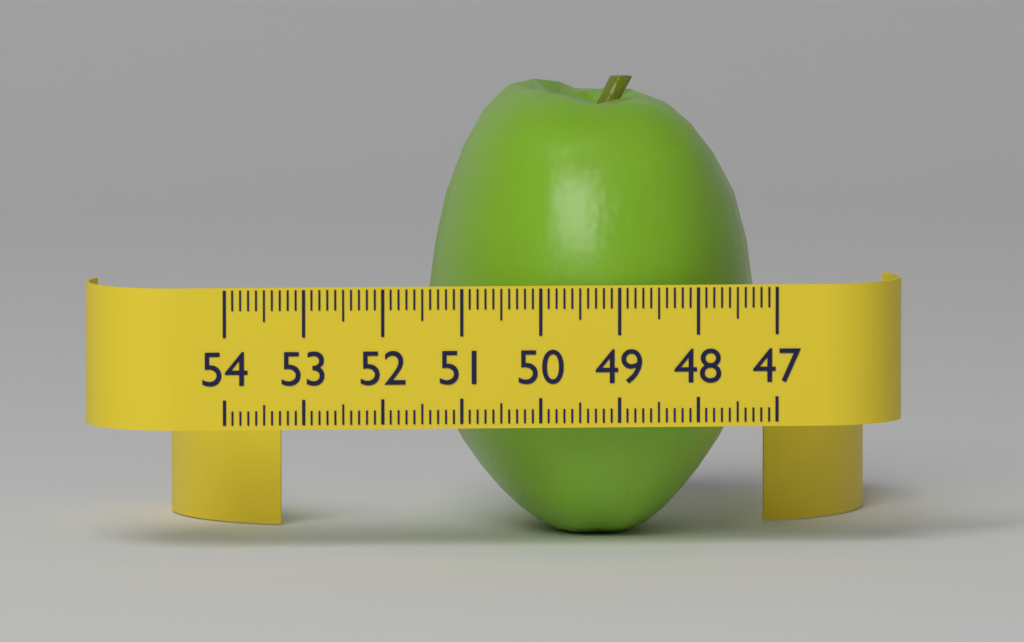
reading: 51.2 (no unit)
